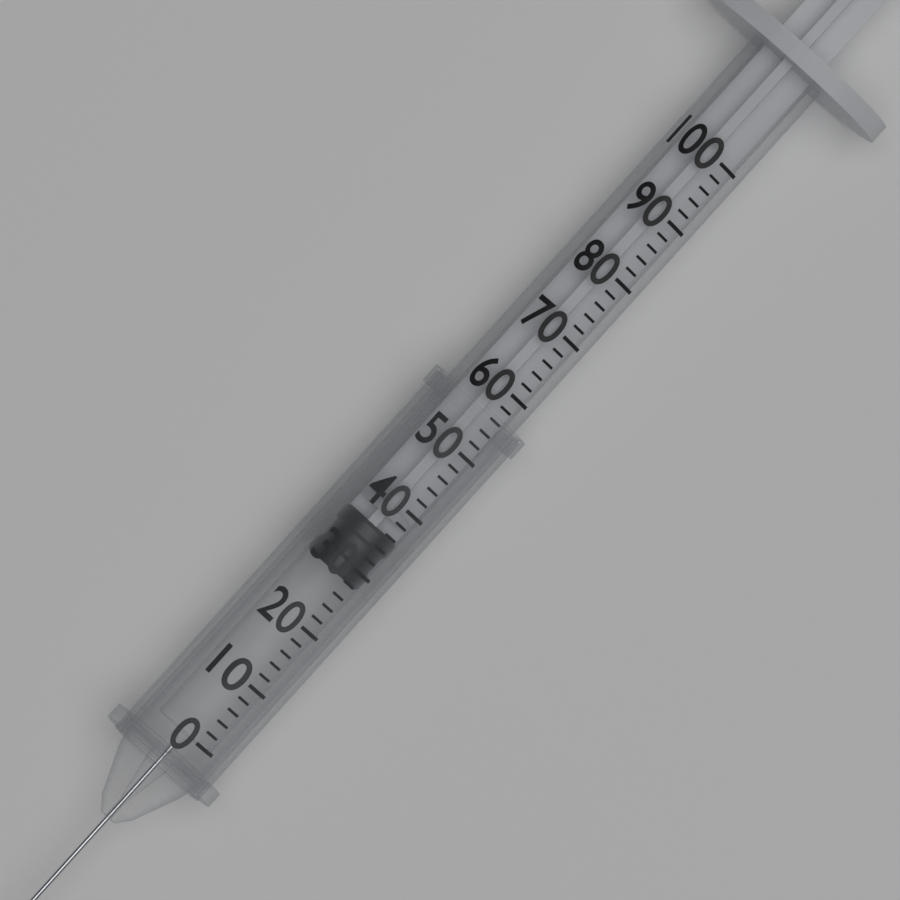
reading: 28 (no unit)
